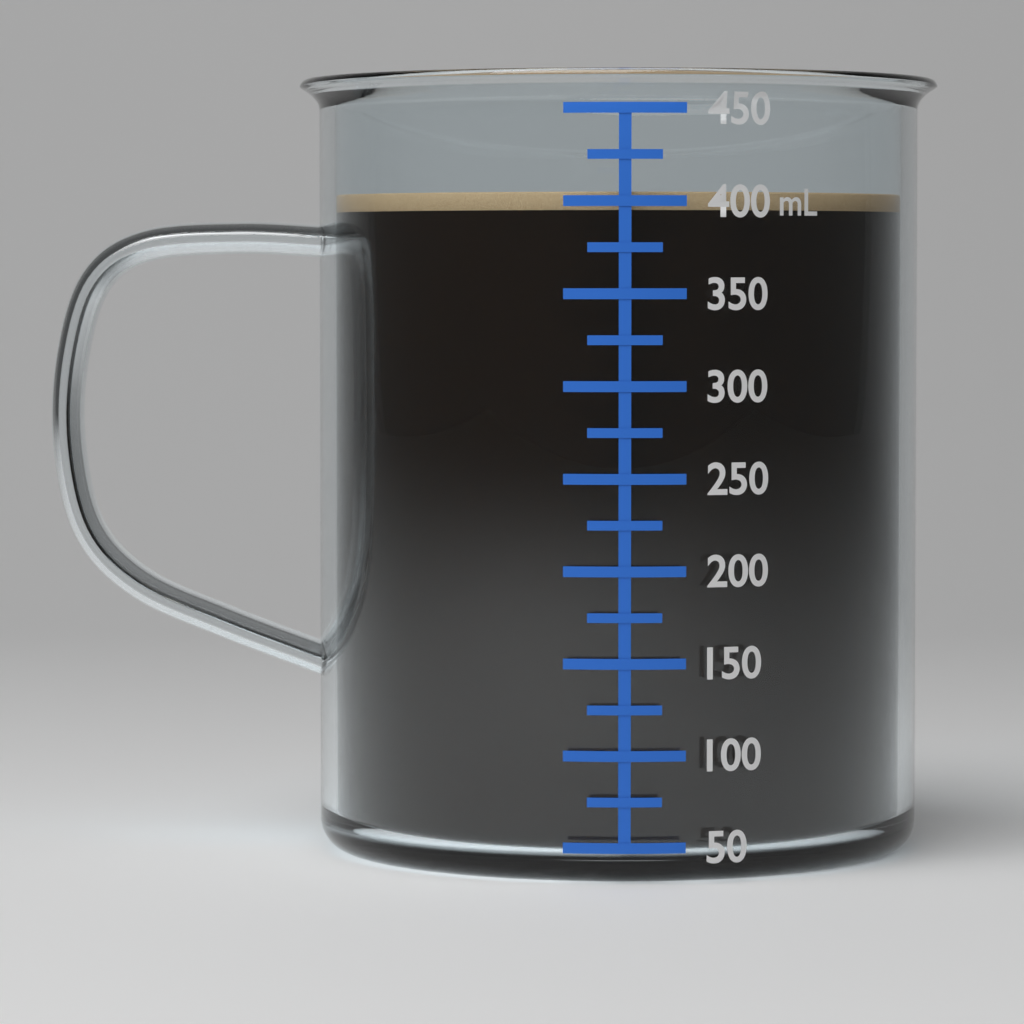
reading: 405 mL
